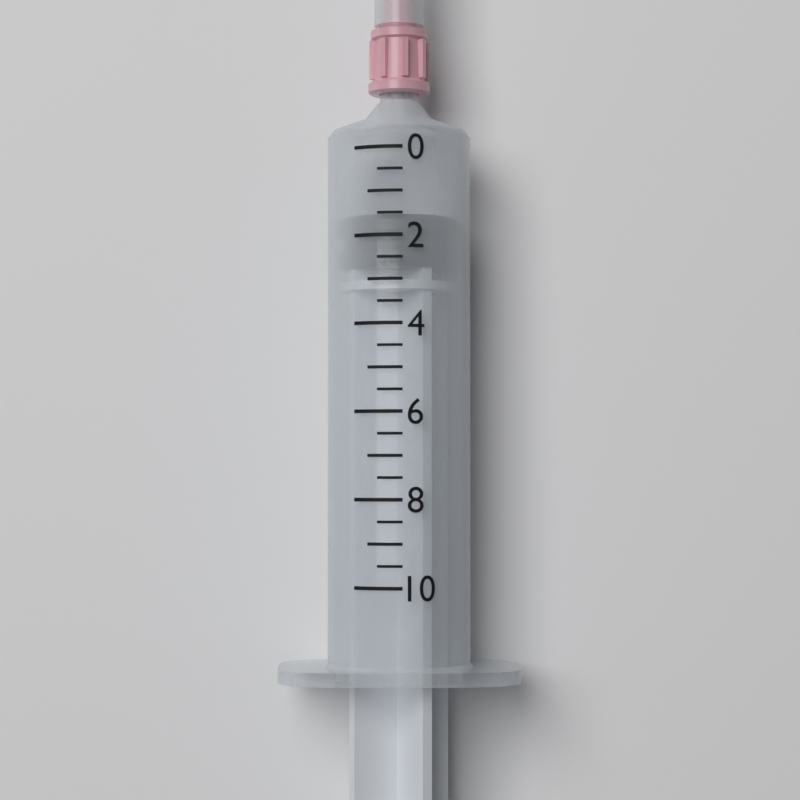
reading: 1.5 (no unit)
